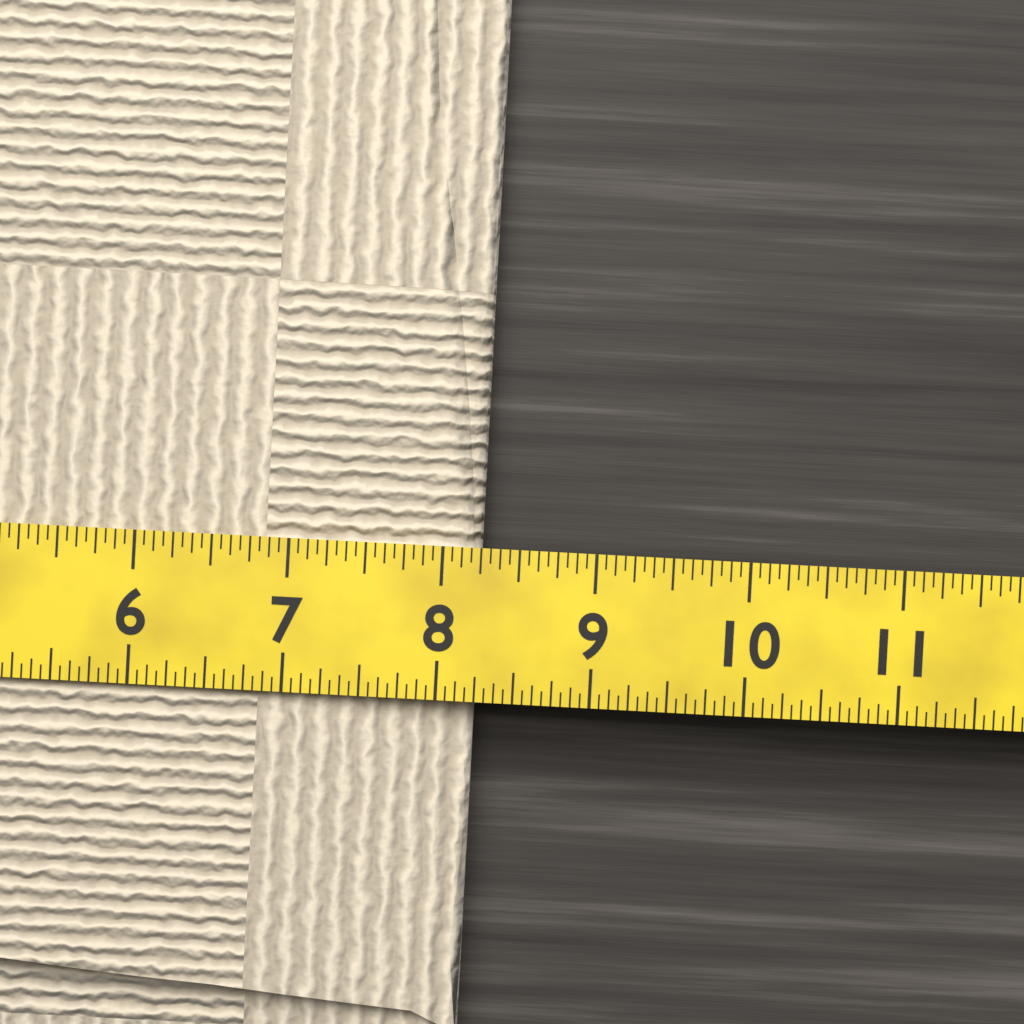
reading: 8.2500 (no unit)
